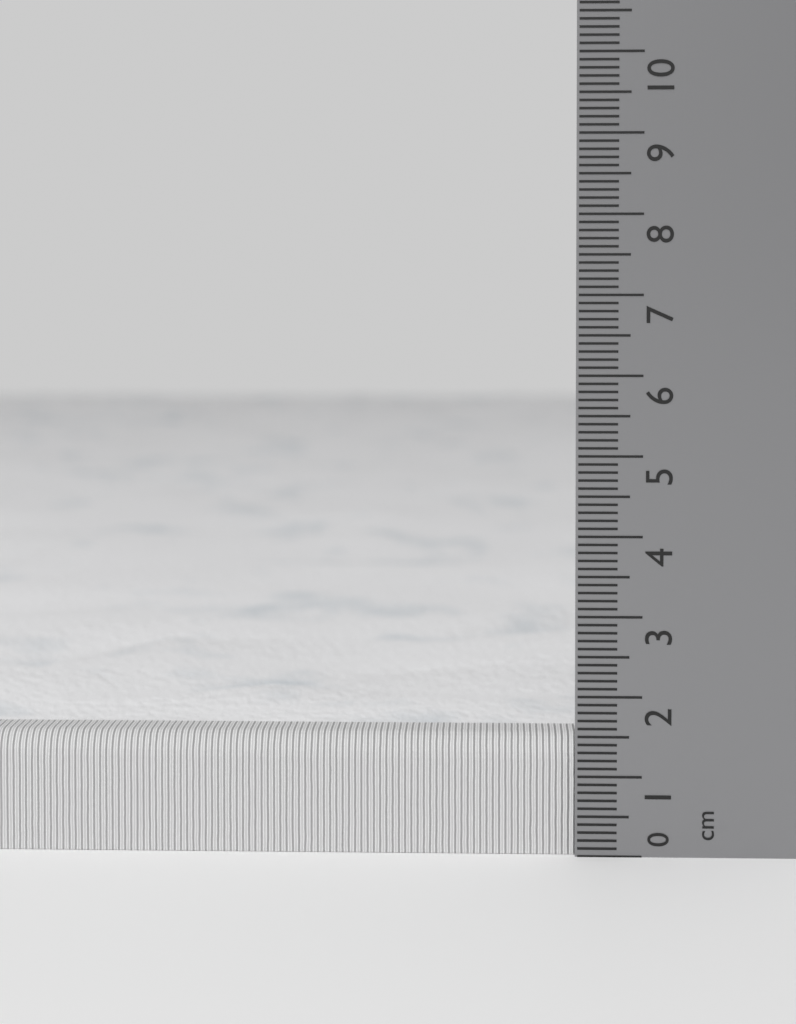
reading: 1.5 cm
